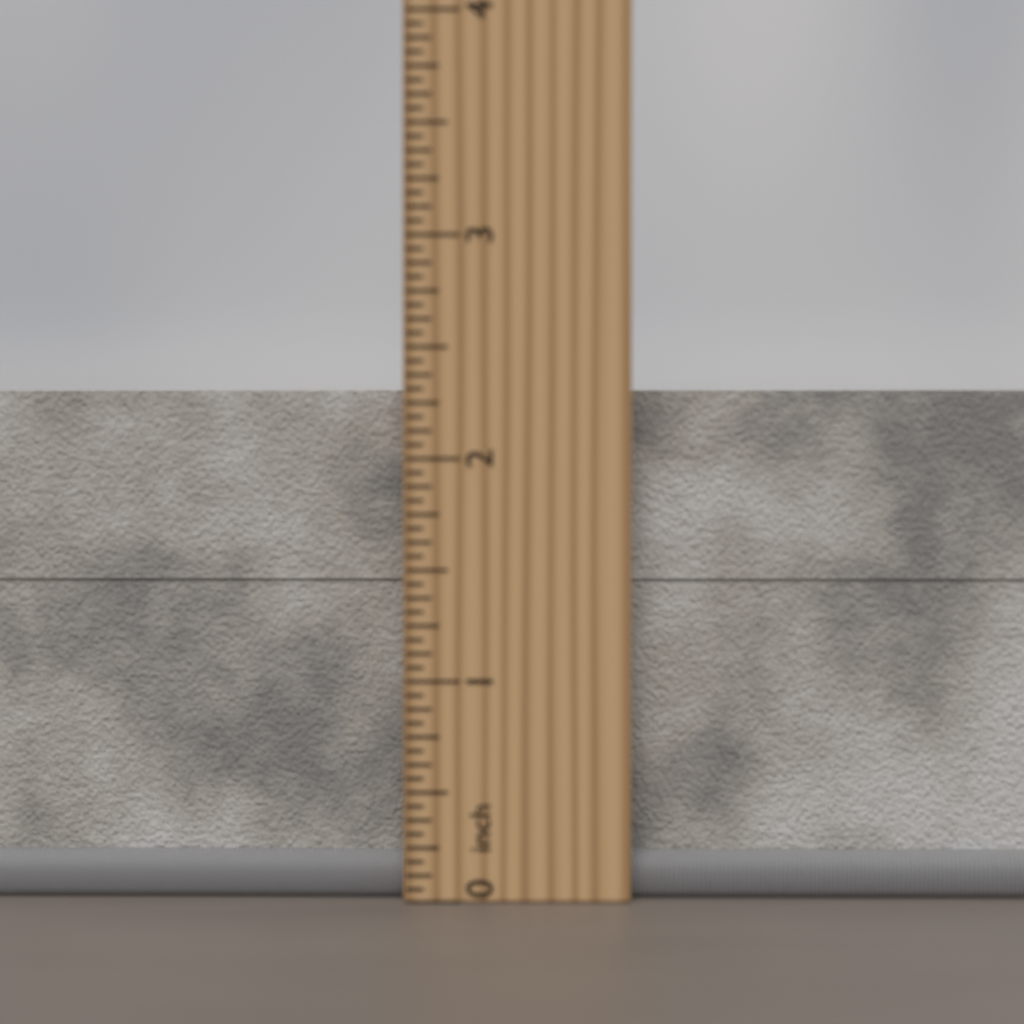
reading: 2.3125 inch
